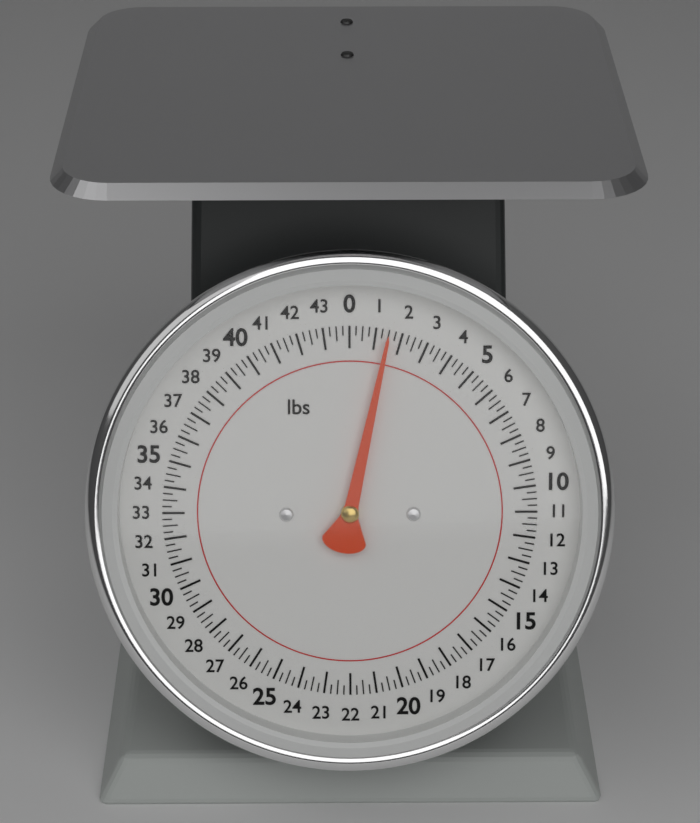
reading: 1.50 lbs
